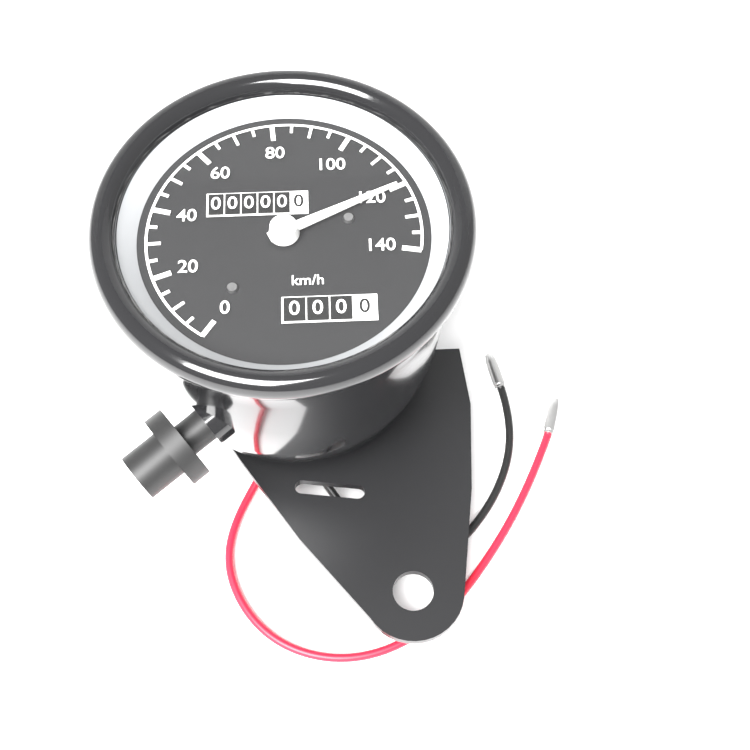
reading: 120 km/h
